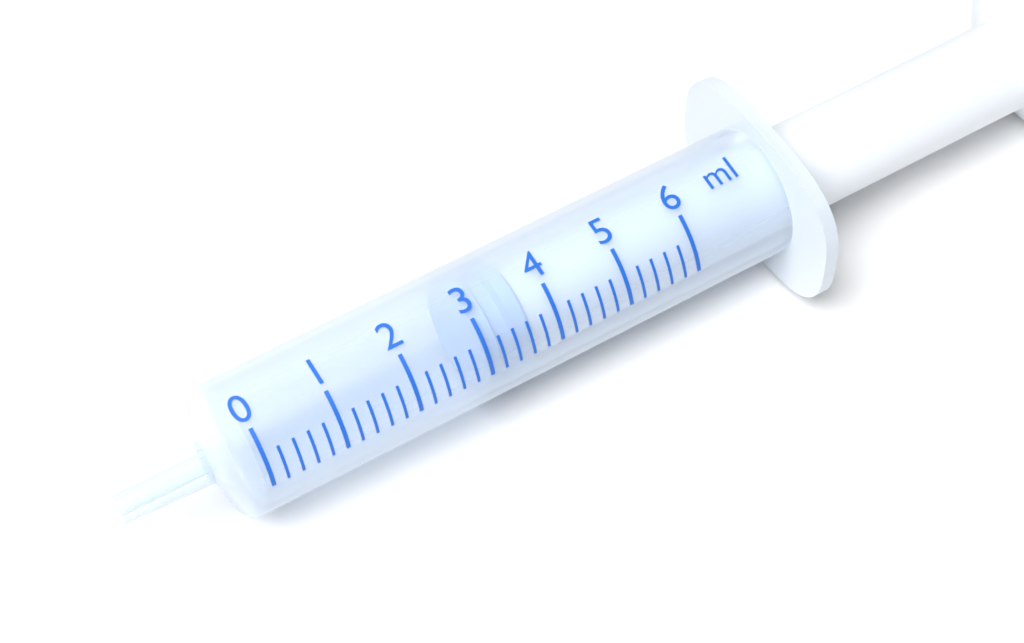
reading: 3.0 ml
